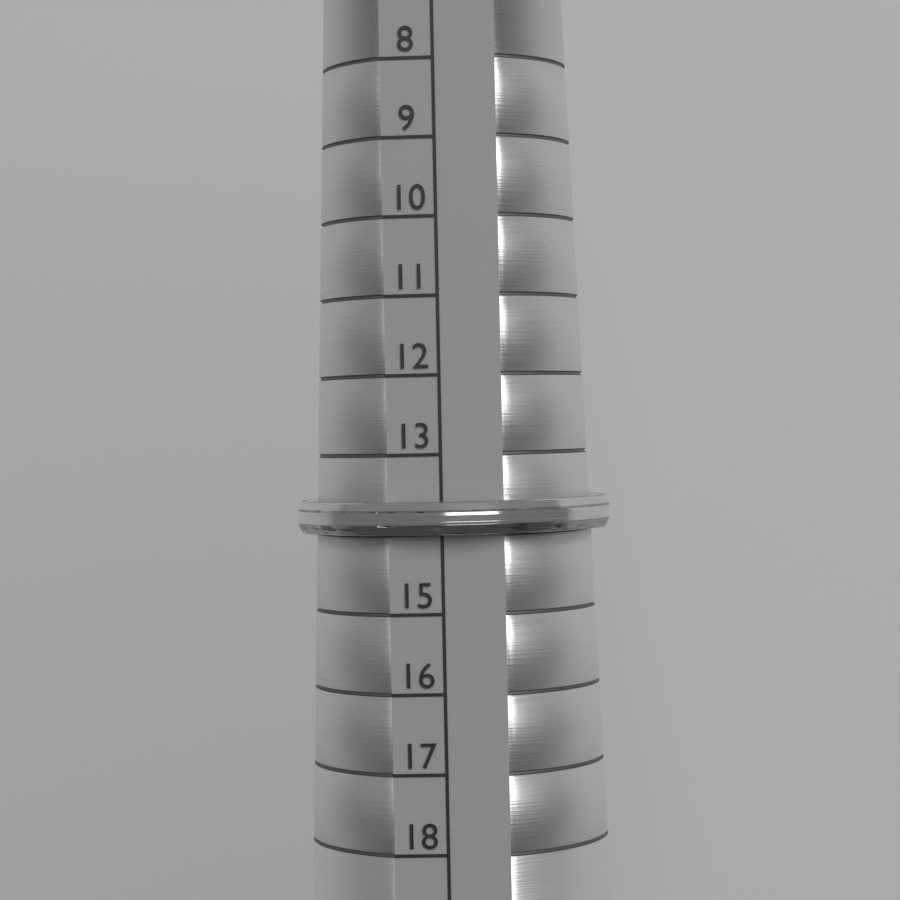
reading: 14 (no unit)
